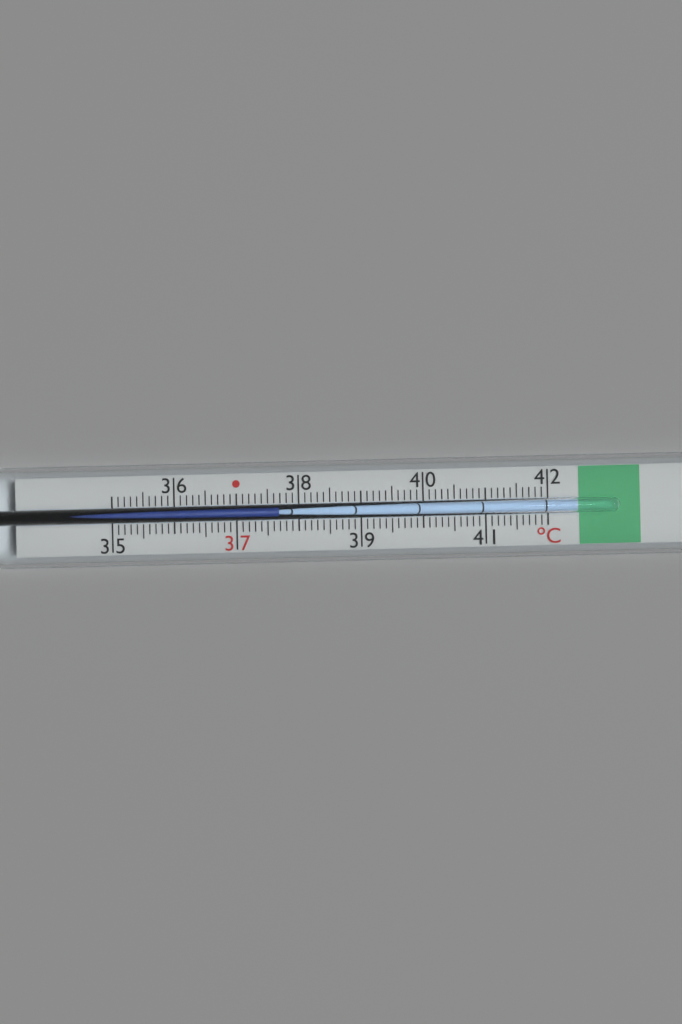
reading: 37.7 °C
